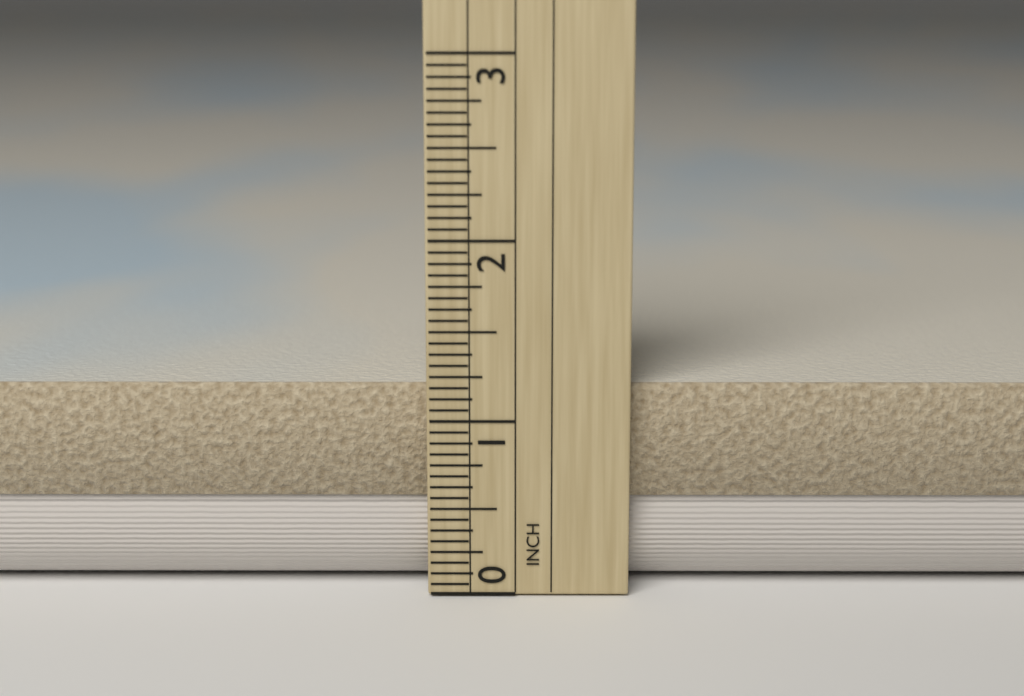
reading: 1.1875 in
